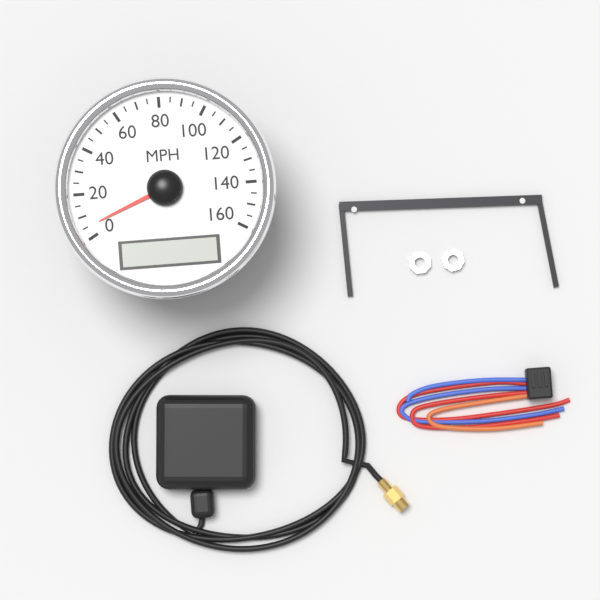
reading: 5 MPH
